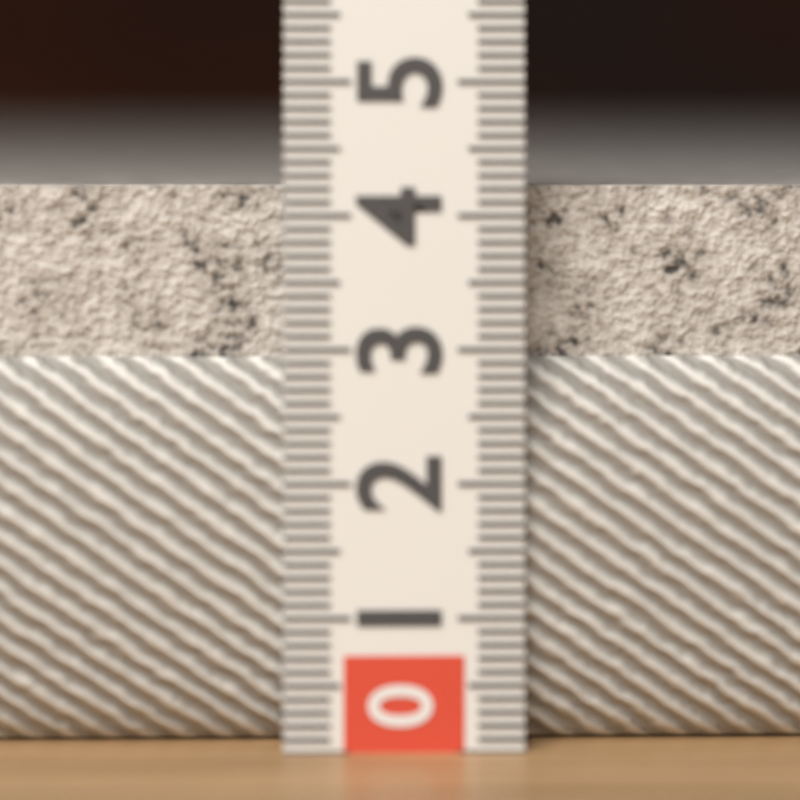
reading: 4.3 (no unit)
